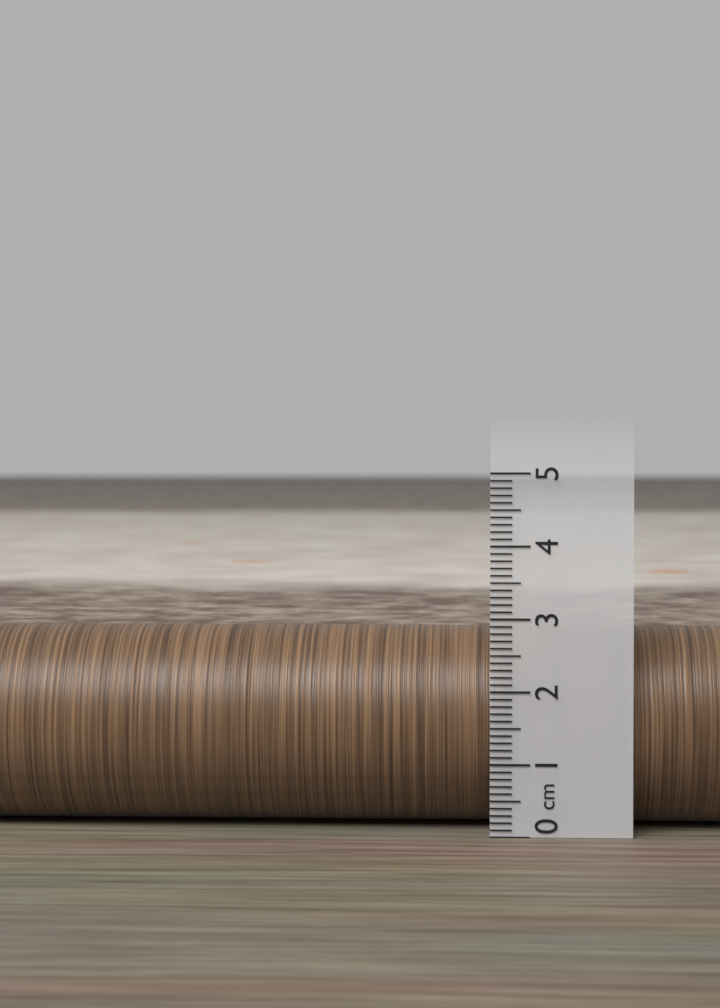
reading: 2.8 cm
